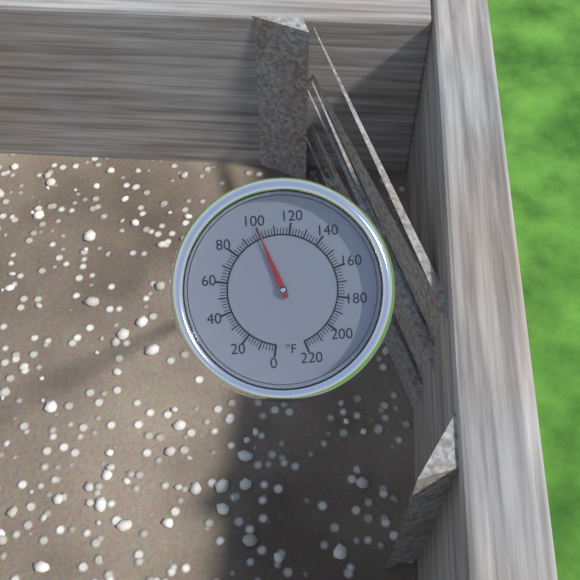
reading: 100 °F
